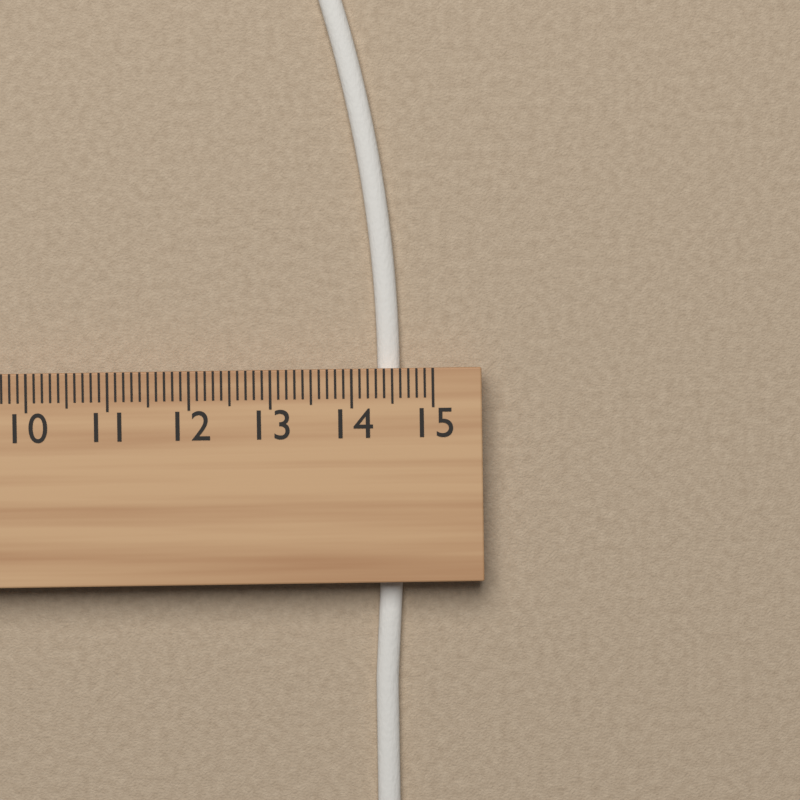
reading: 14.6 cm
